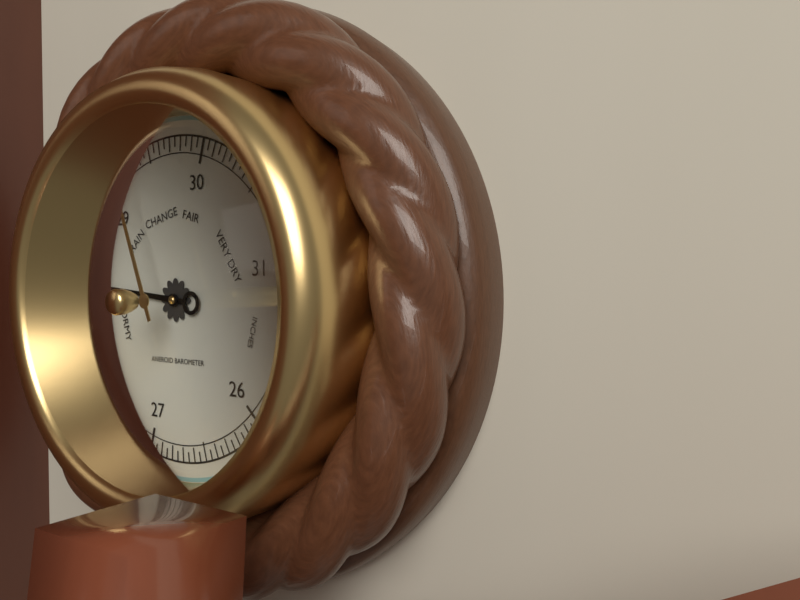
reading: 28.35 inHg
